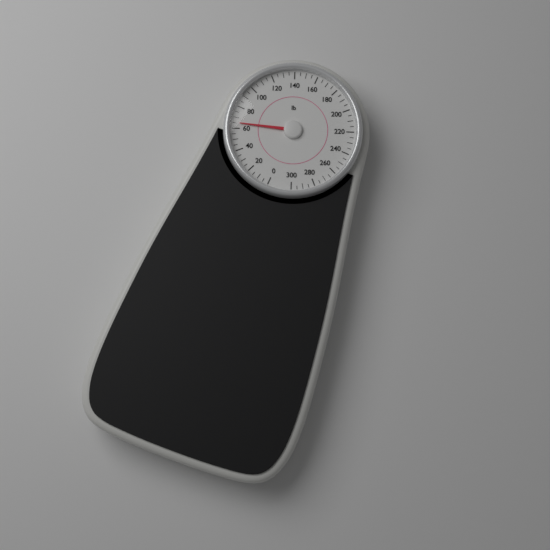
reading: 65 lb
